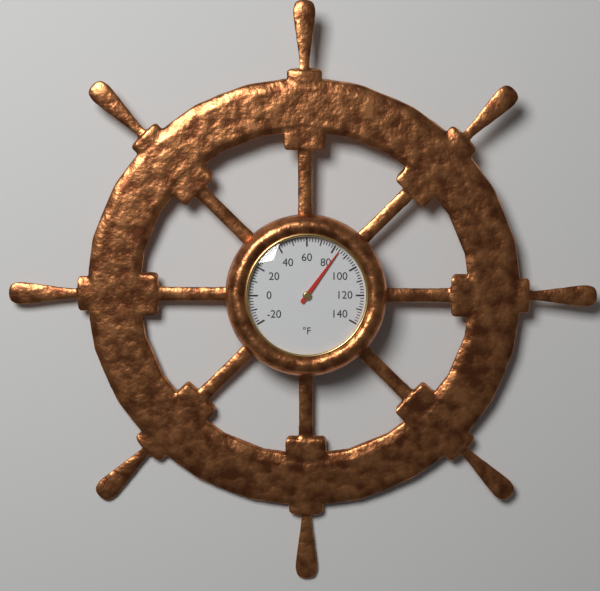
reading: 84 °F
